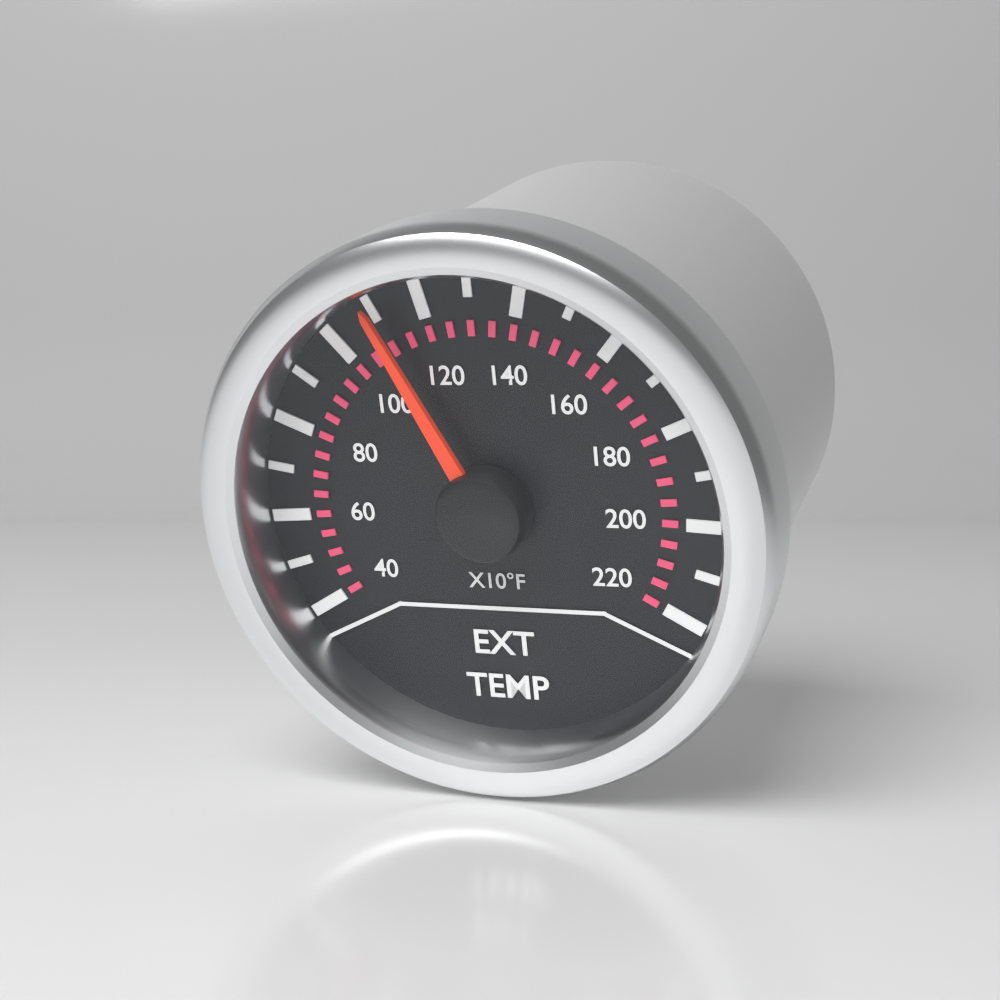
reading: 1100 °F
